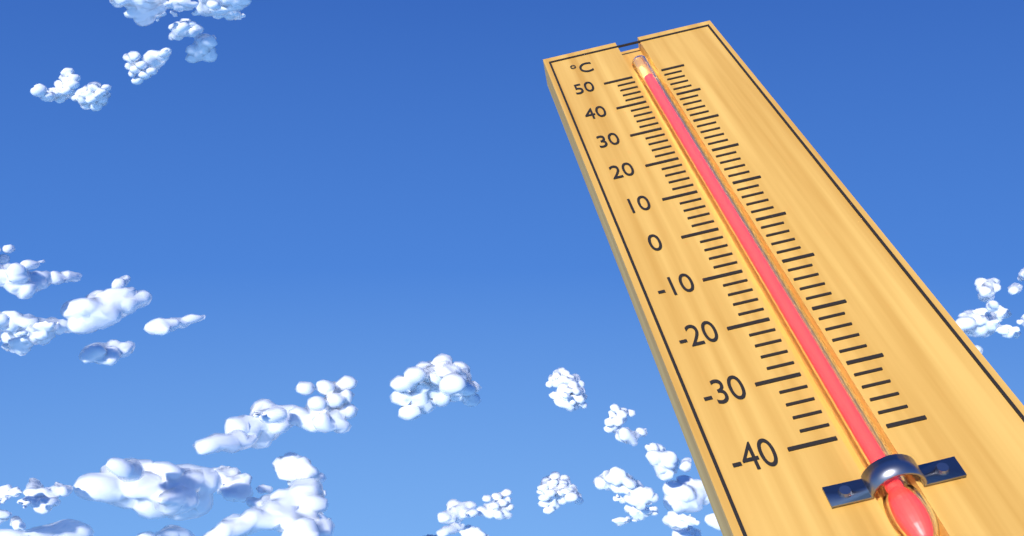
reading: 48 °C
